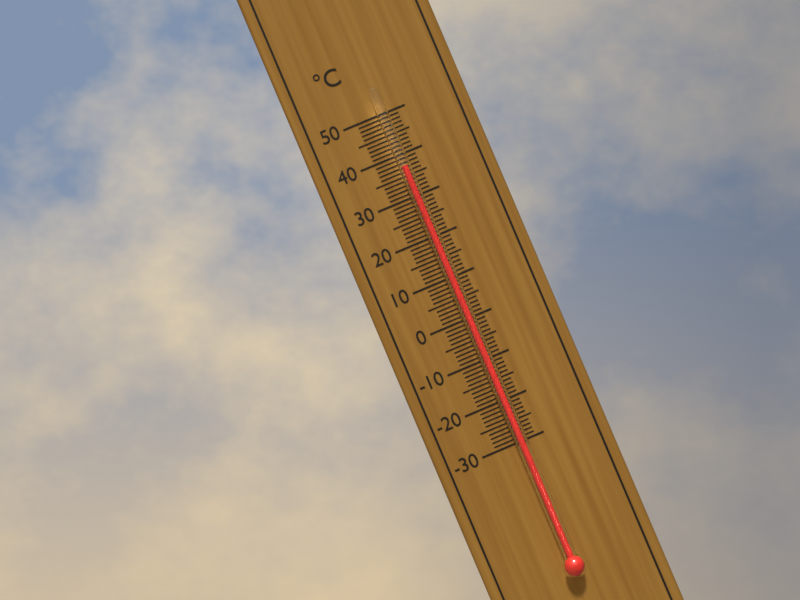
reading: 37 °C
